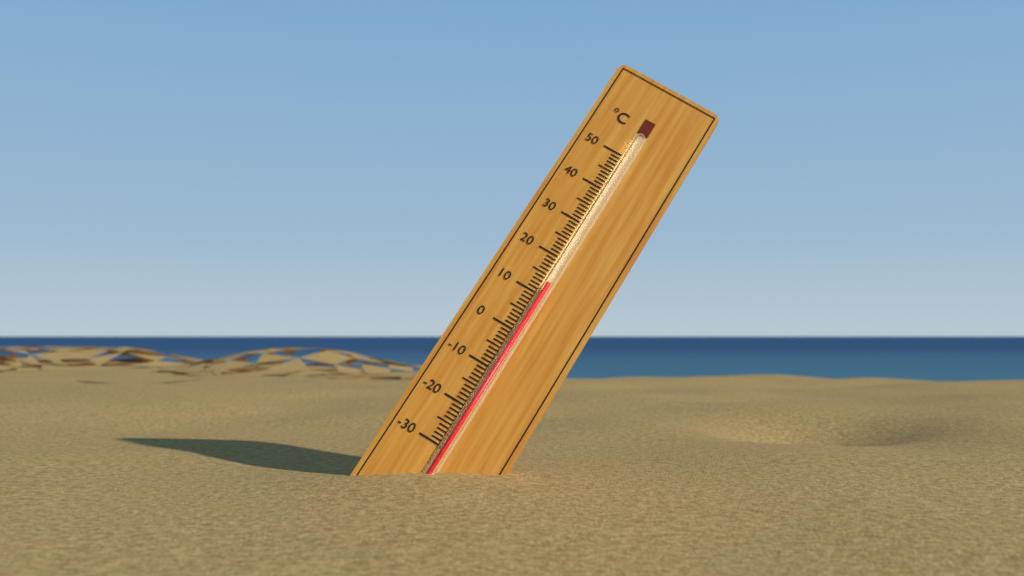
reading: 13 °C
